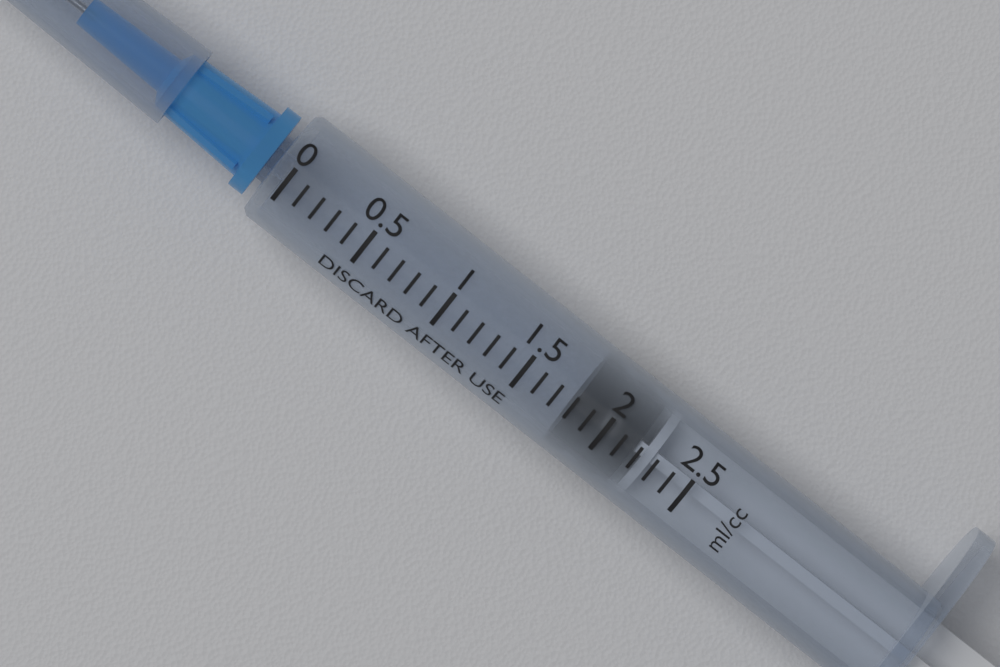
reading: 1.8 ml
